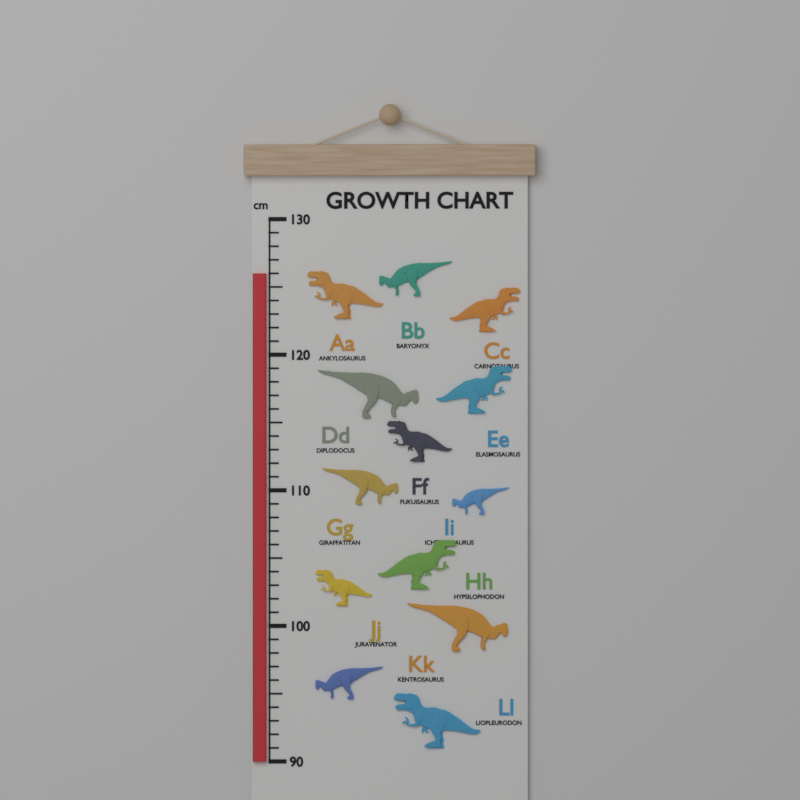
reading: 126 cm
